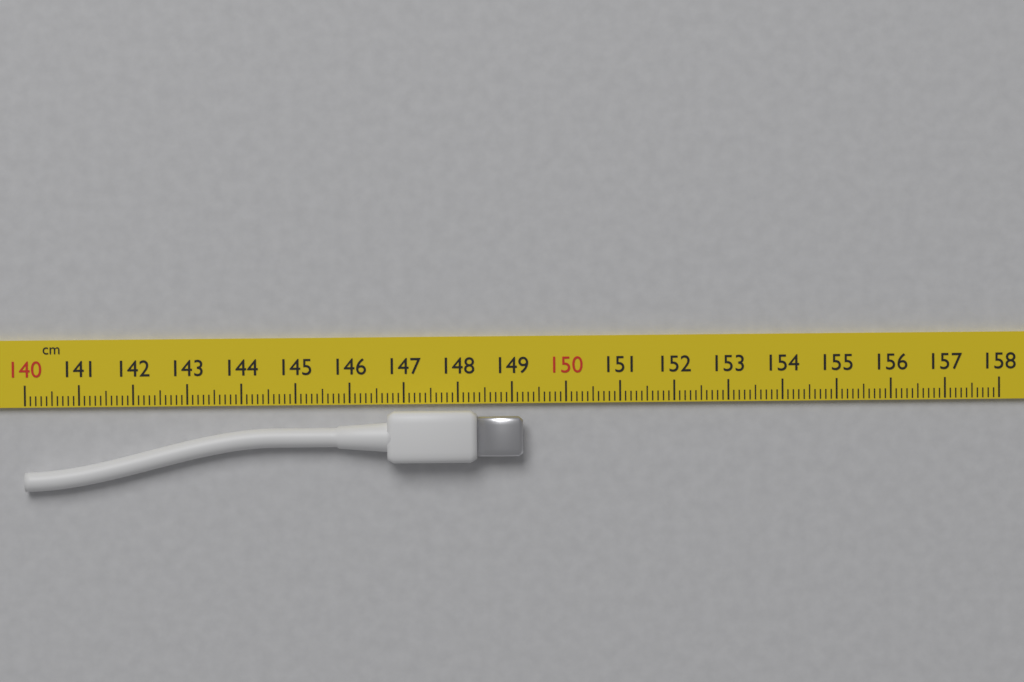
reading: 149.2 cm
